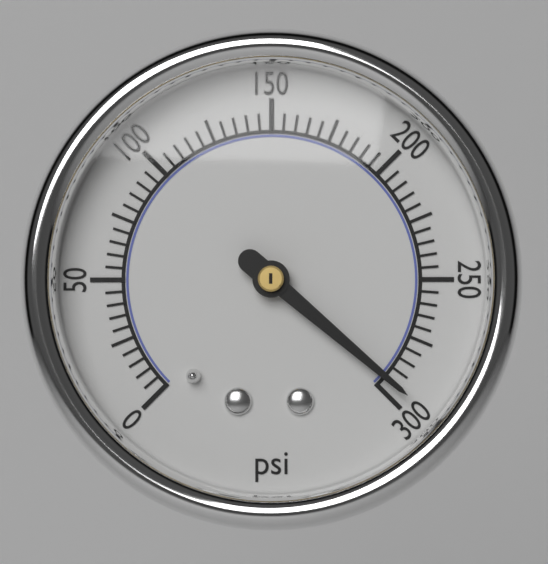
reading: 295 psi
